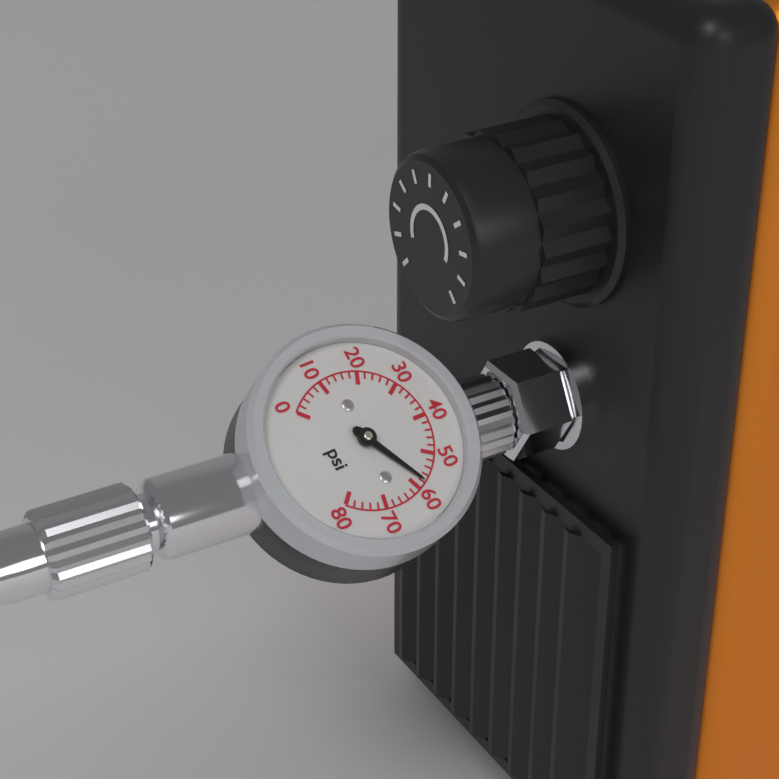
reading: 58 psi
